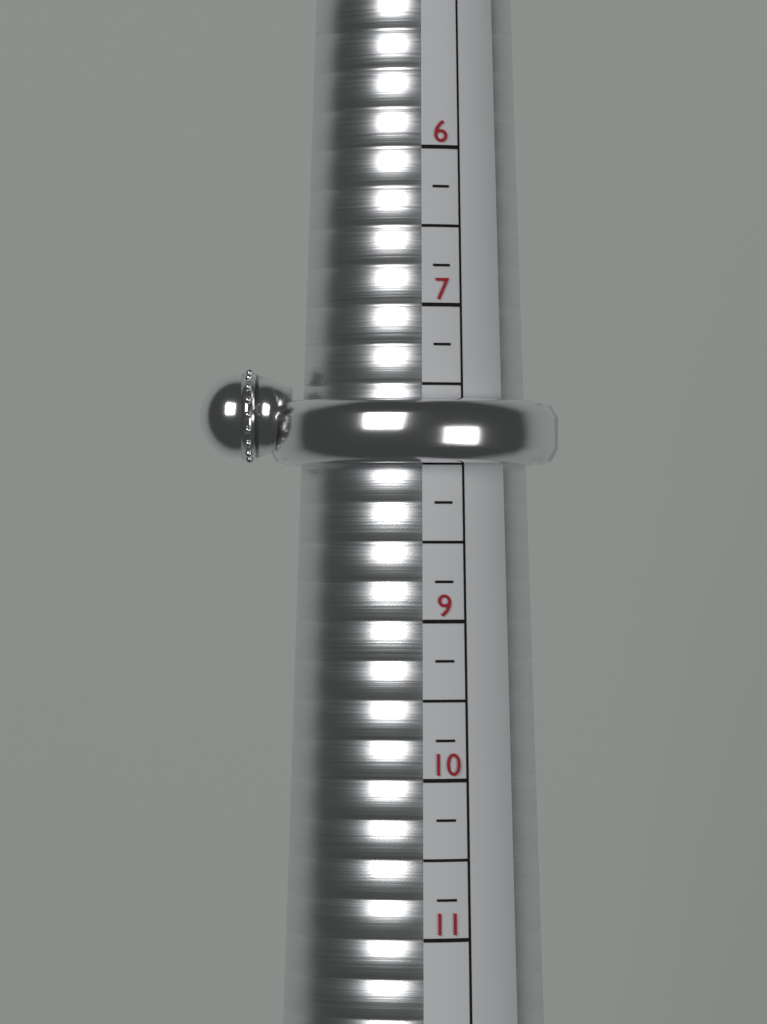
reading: 8.00 (no unit)
